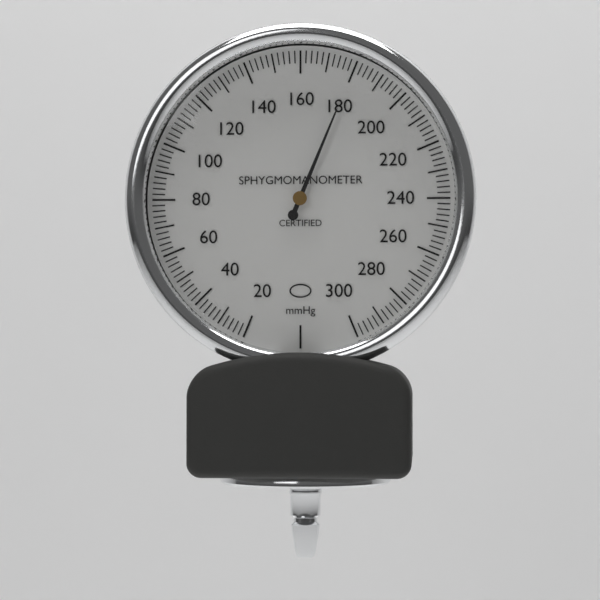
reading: 180 mmHg
